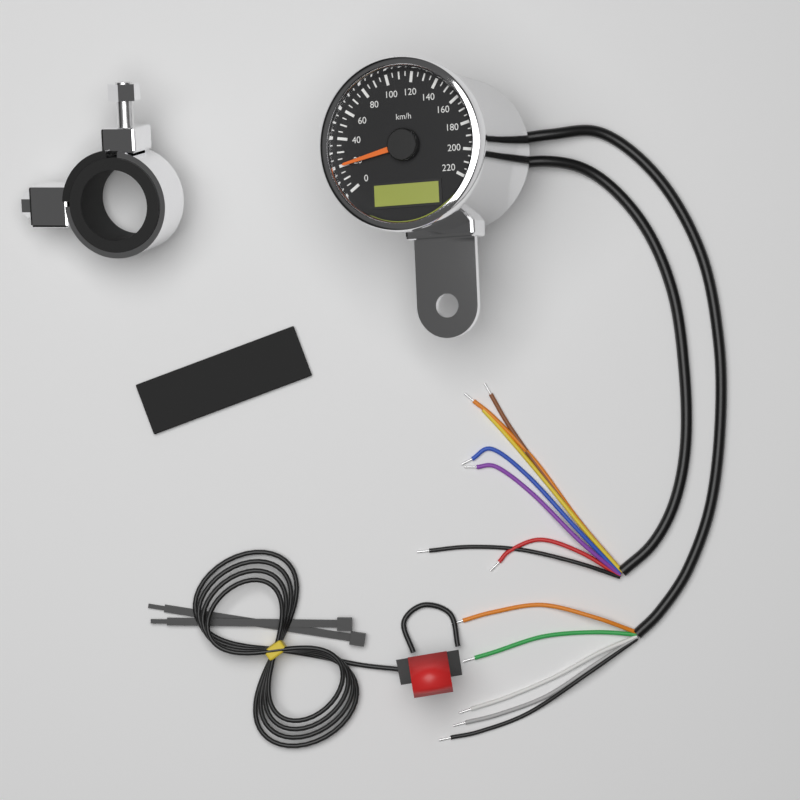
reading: 20 km/h
